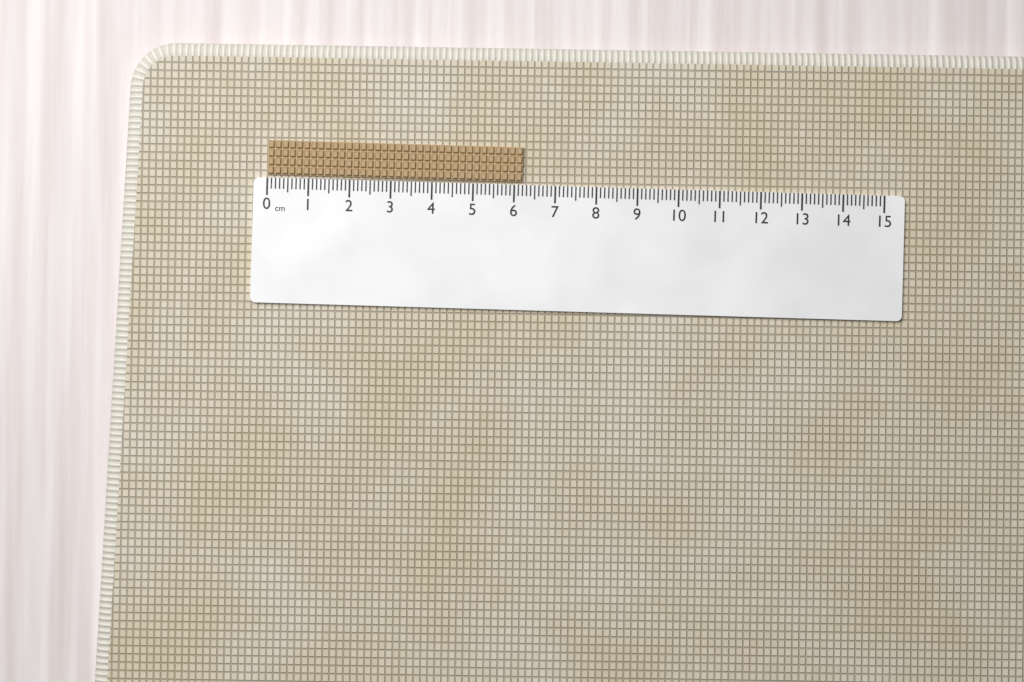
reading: 6.2 cm
